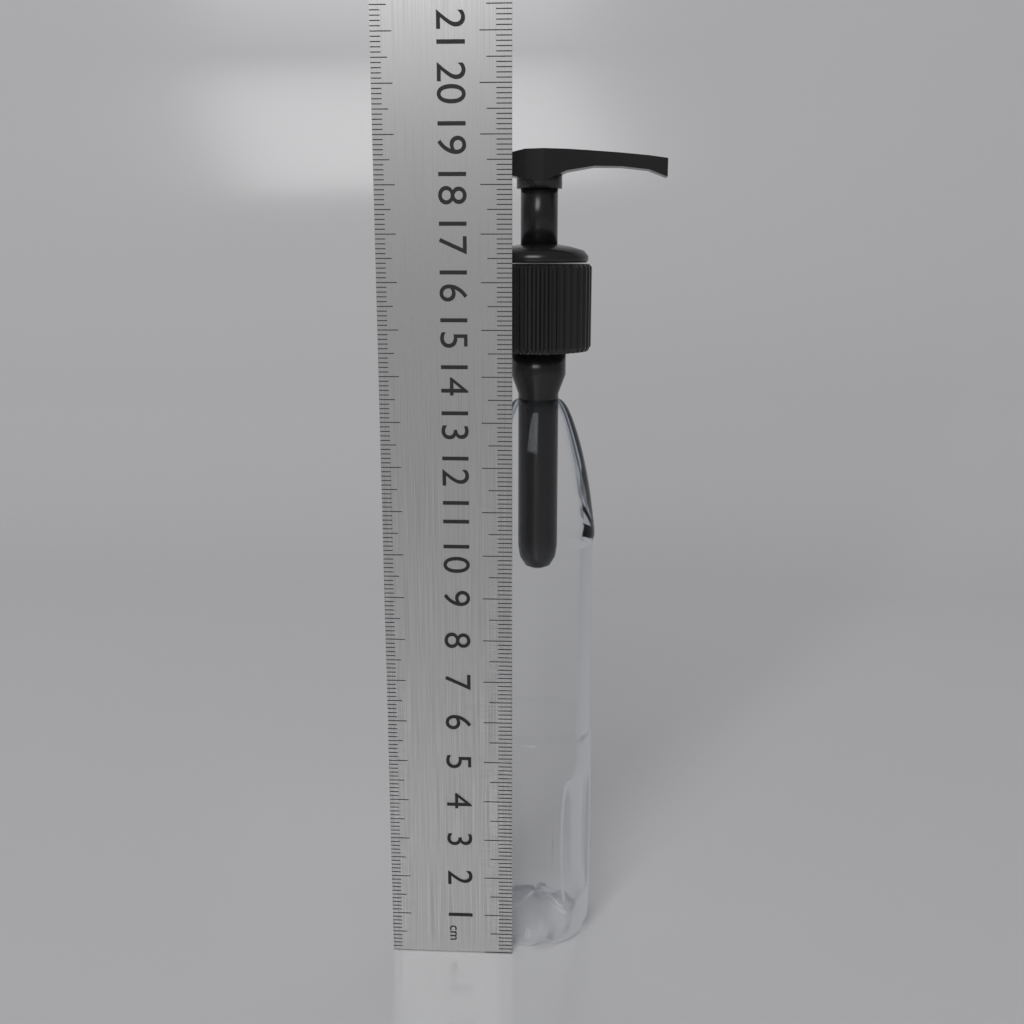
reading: 18.8 cm
